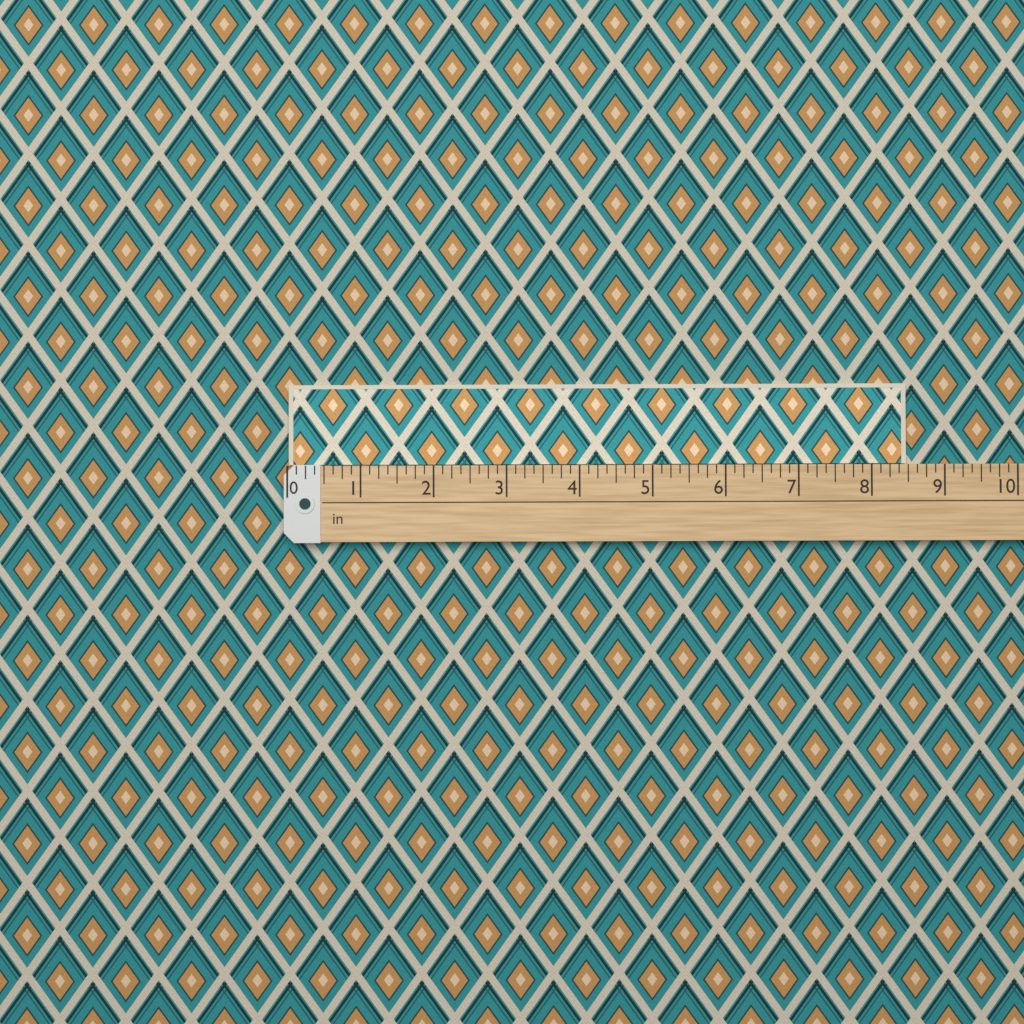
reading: 8.500 in
